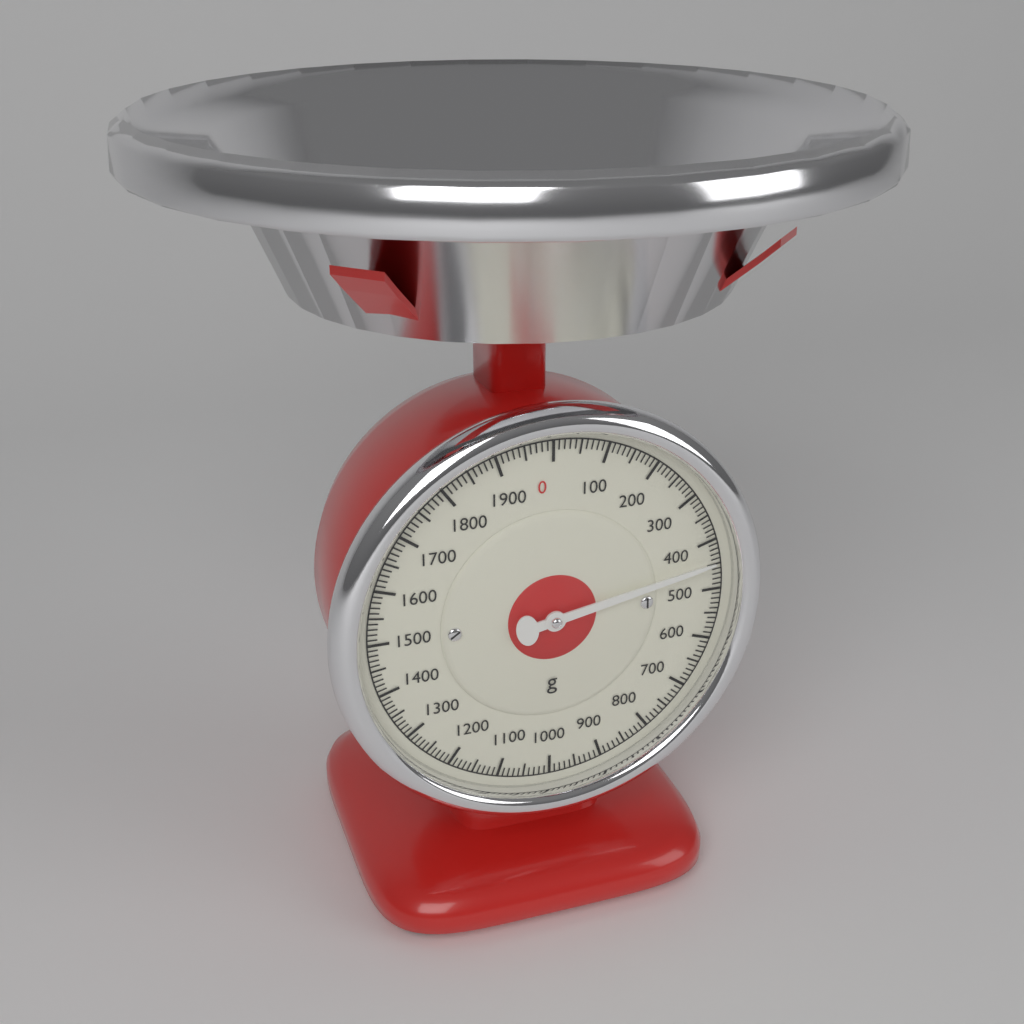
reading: 440 g
